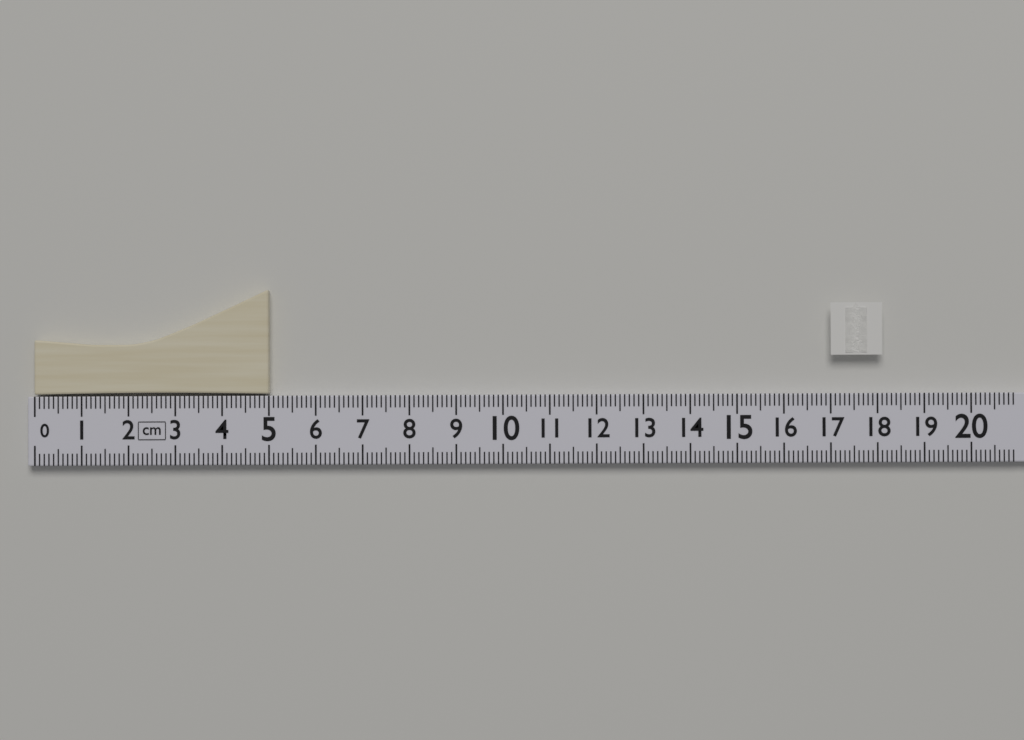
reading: 5.0 cm
